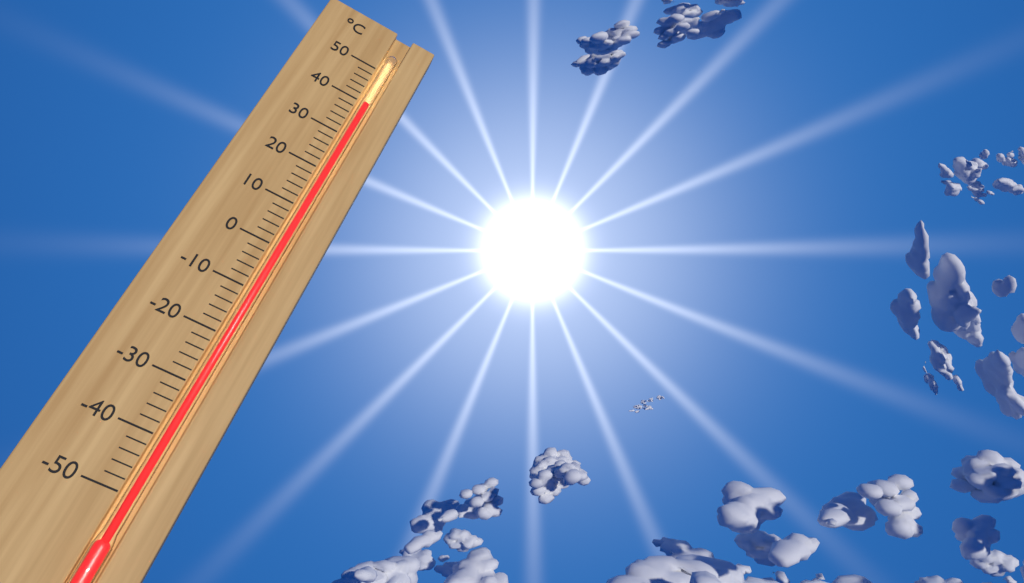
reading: 40 °C
